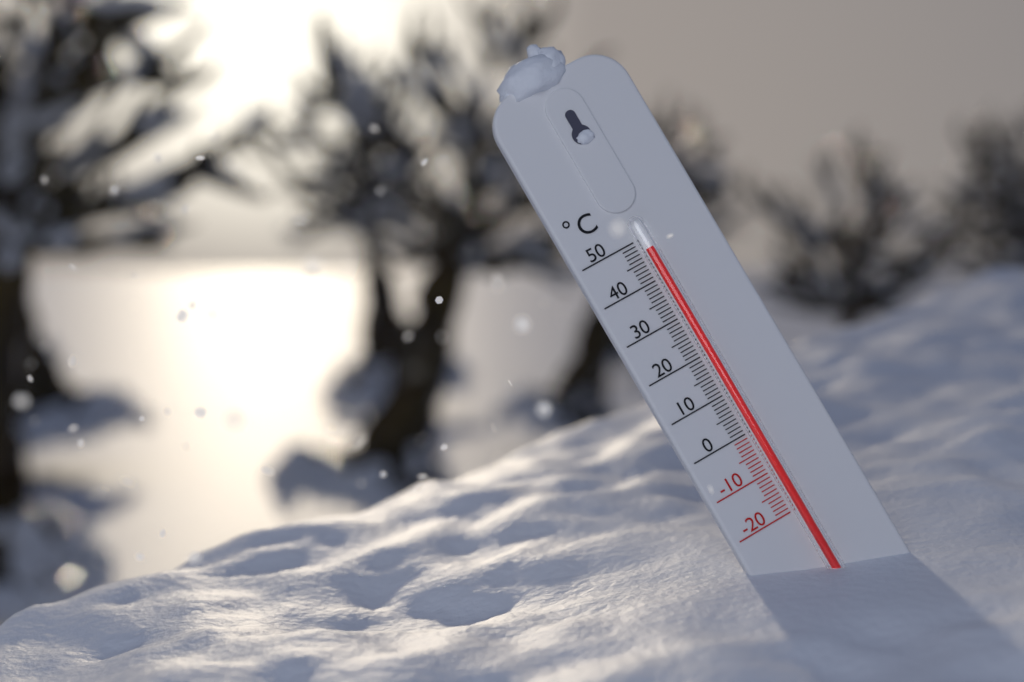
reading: 47 °C
